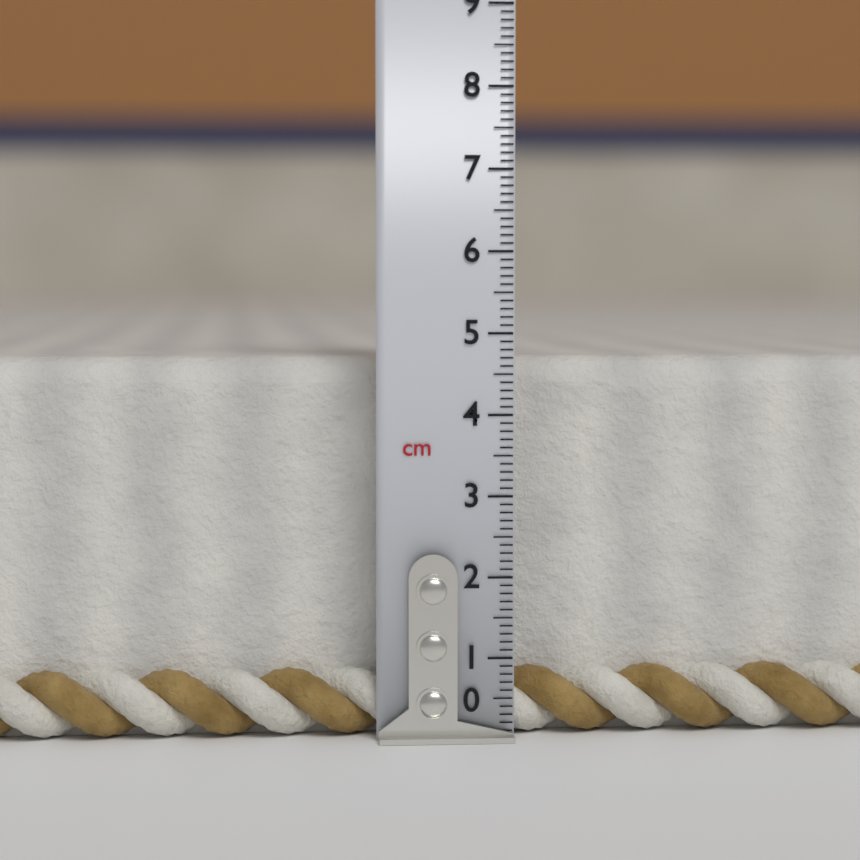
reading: 4.7 cm
